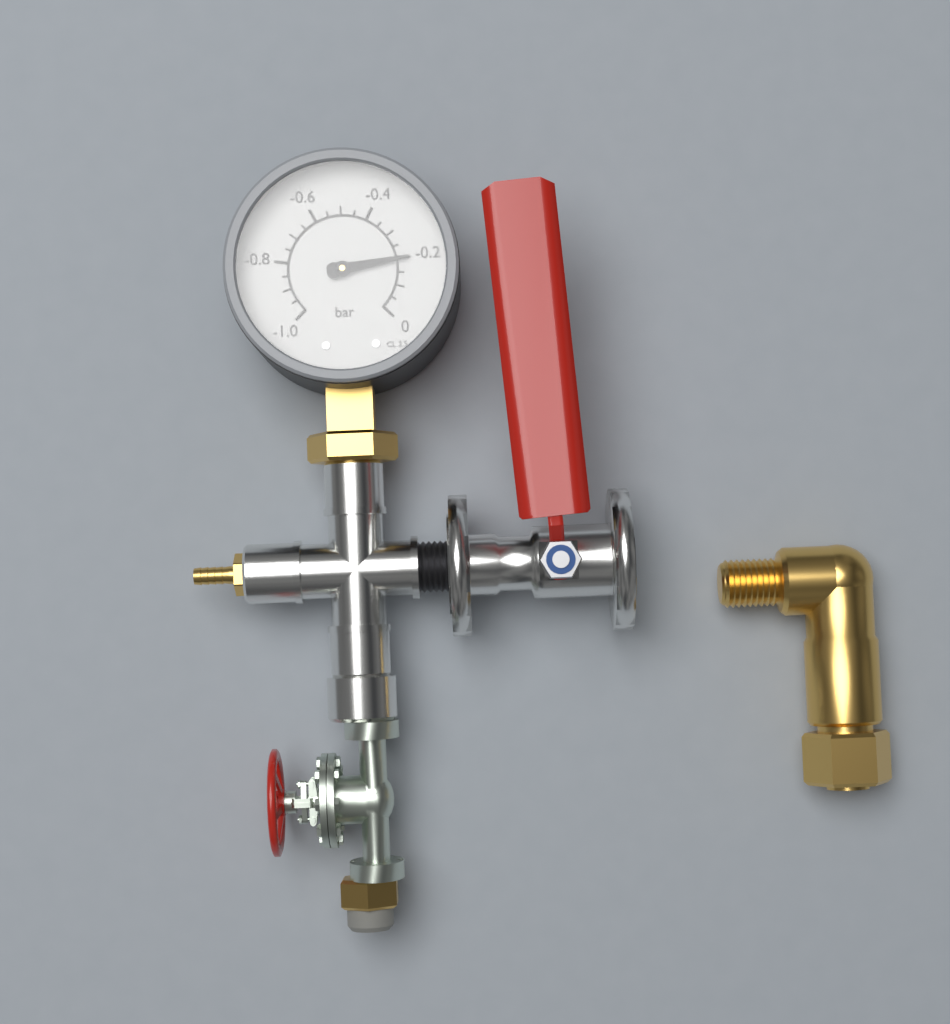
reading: -0.20 bar
